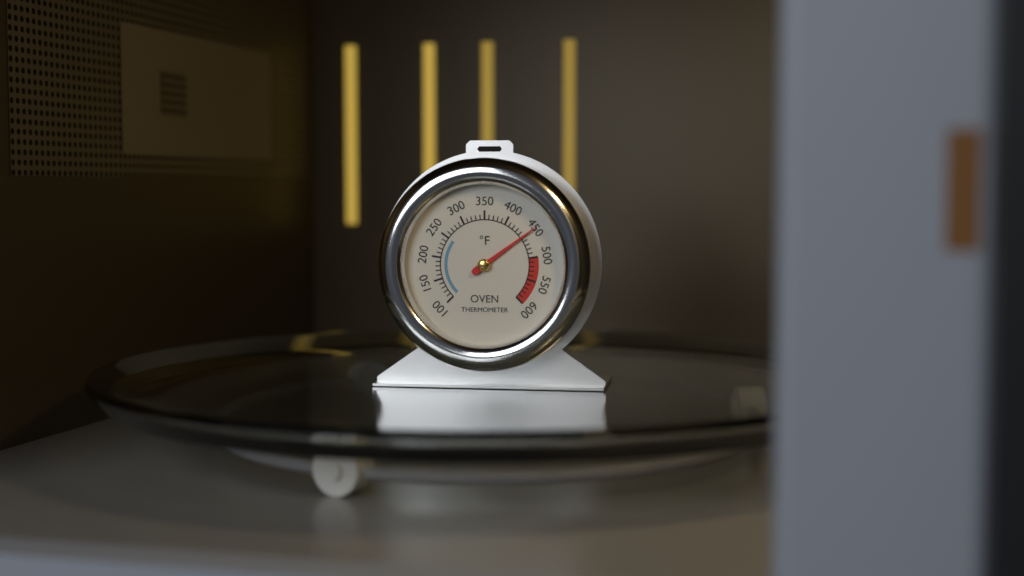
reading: 450 °F
